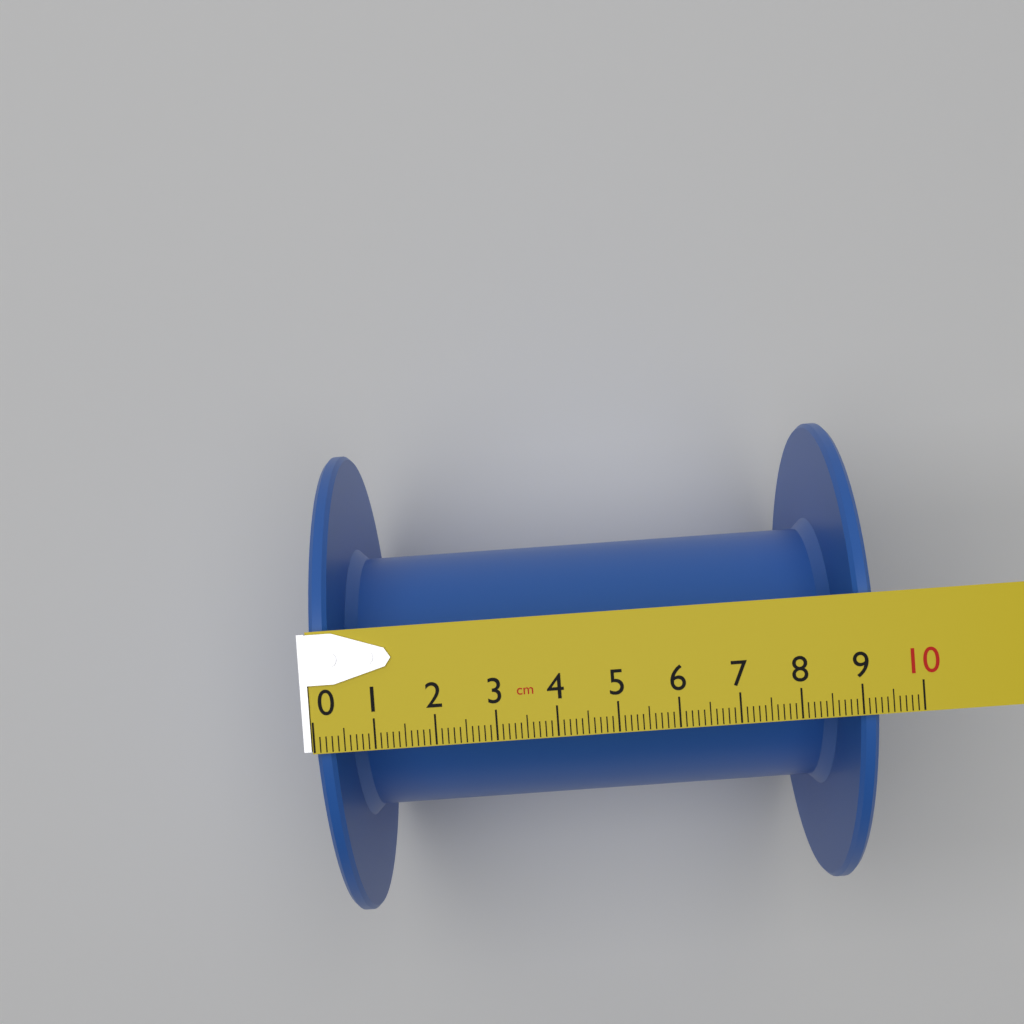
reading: 9.3 cm
